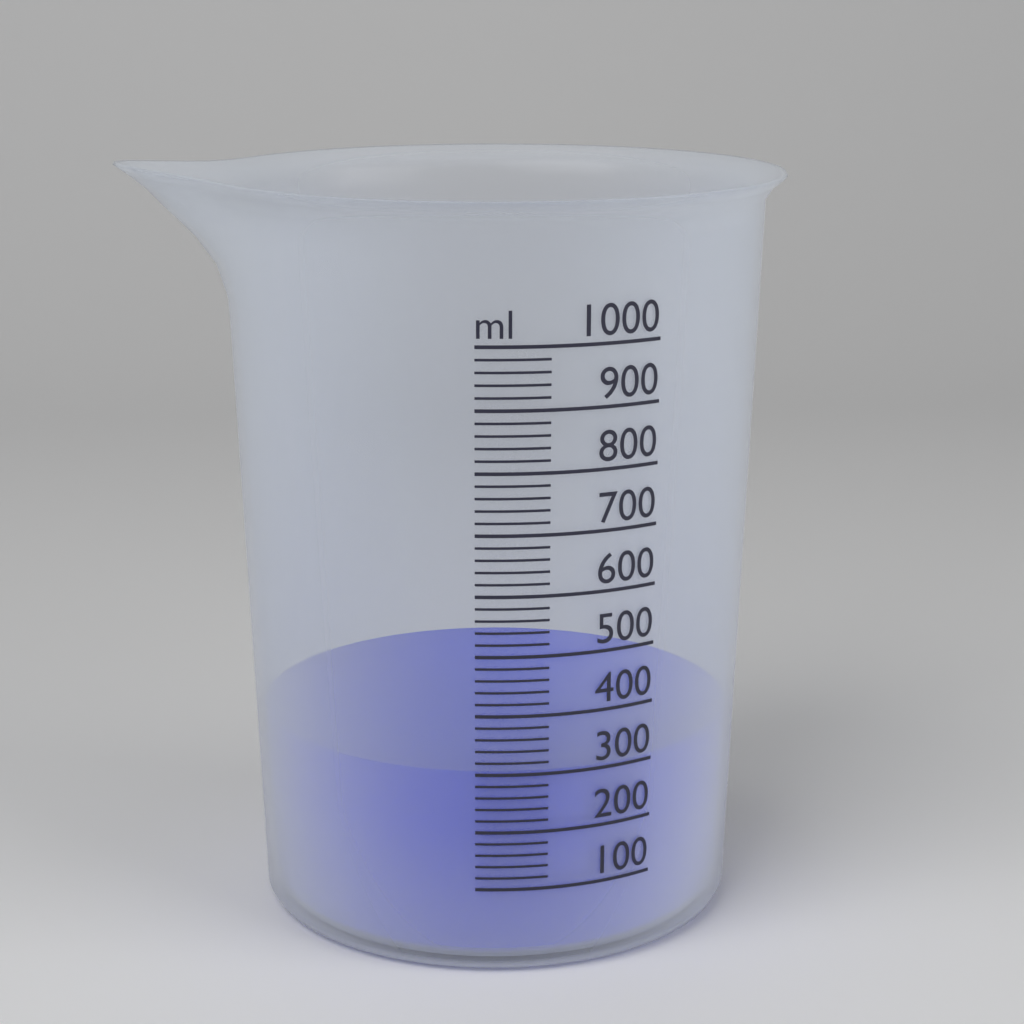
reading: 300 ml
